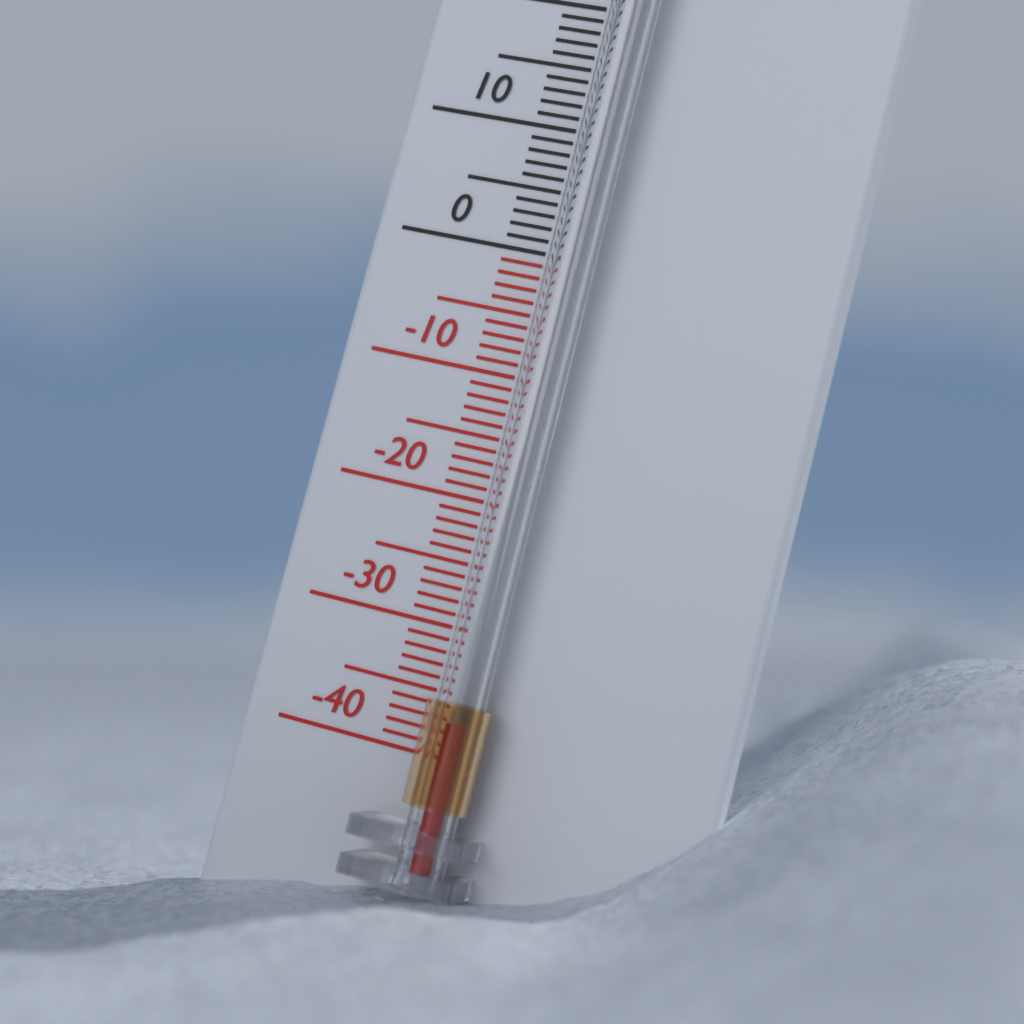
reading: -37 °C
